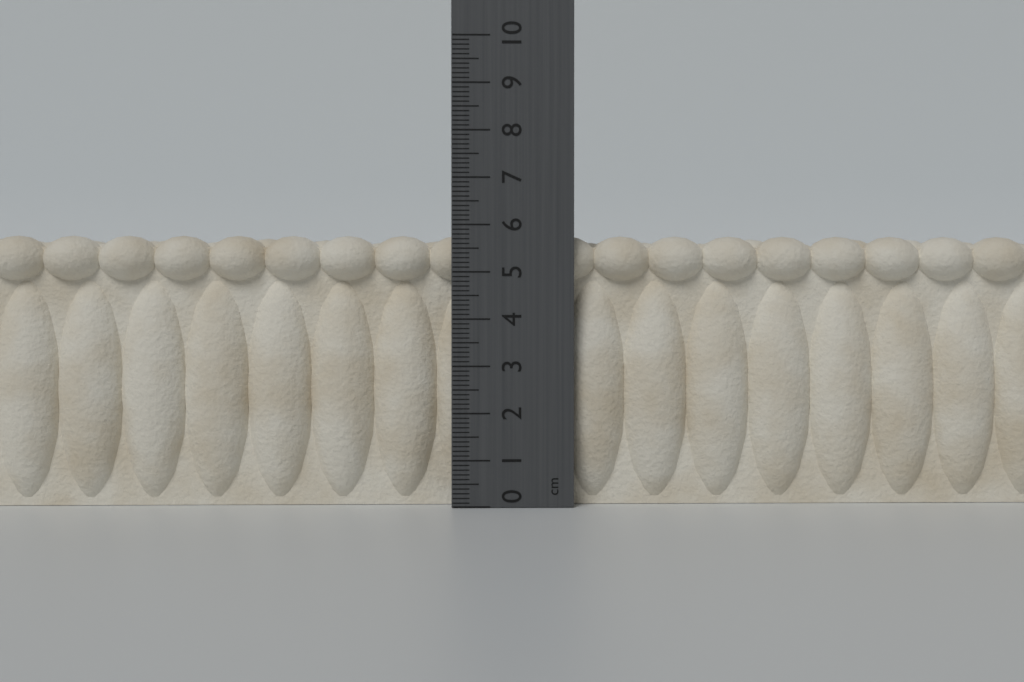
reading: 5.8 cm
